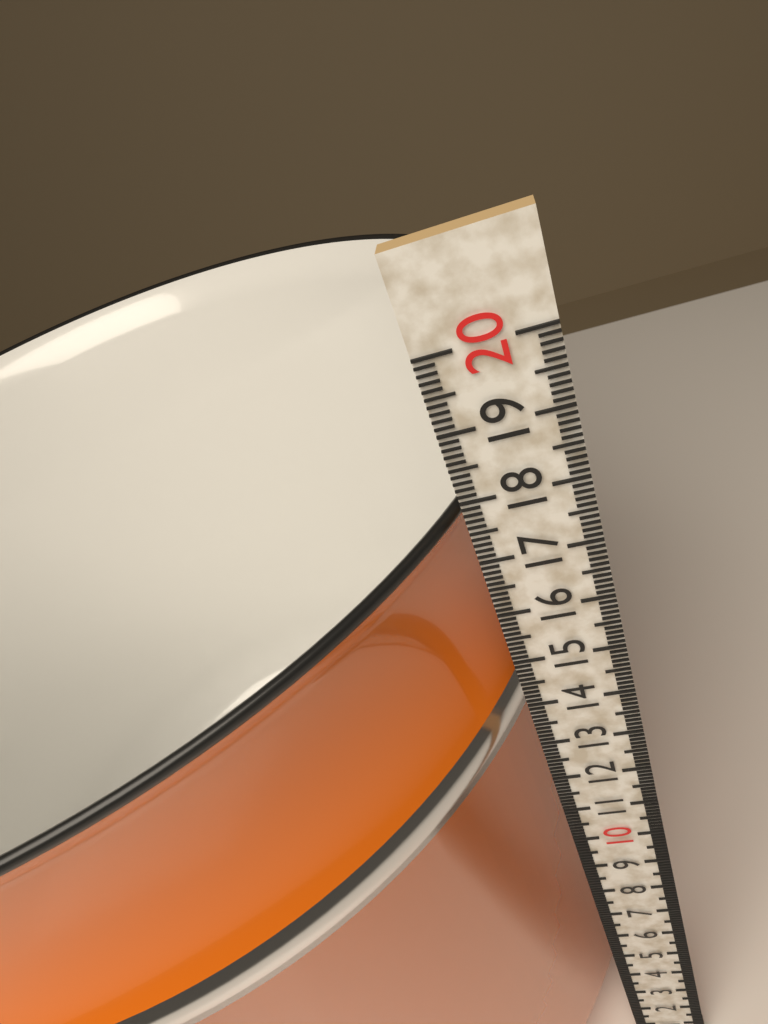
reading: 17.8 cm
